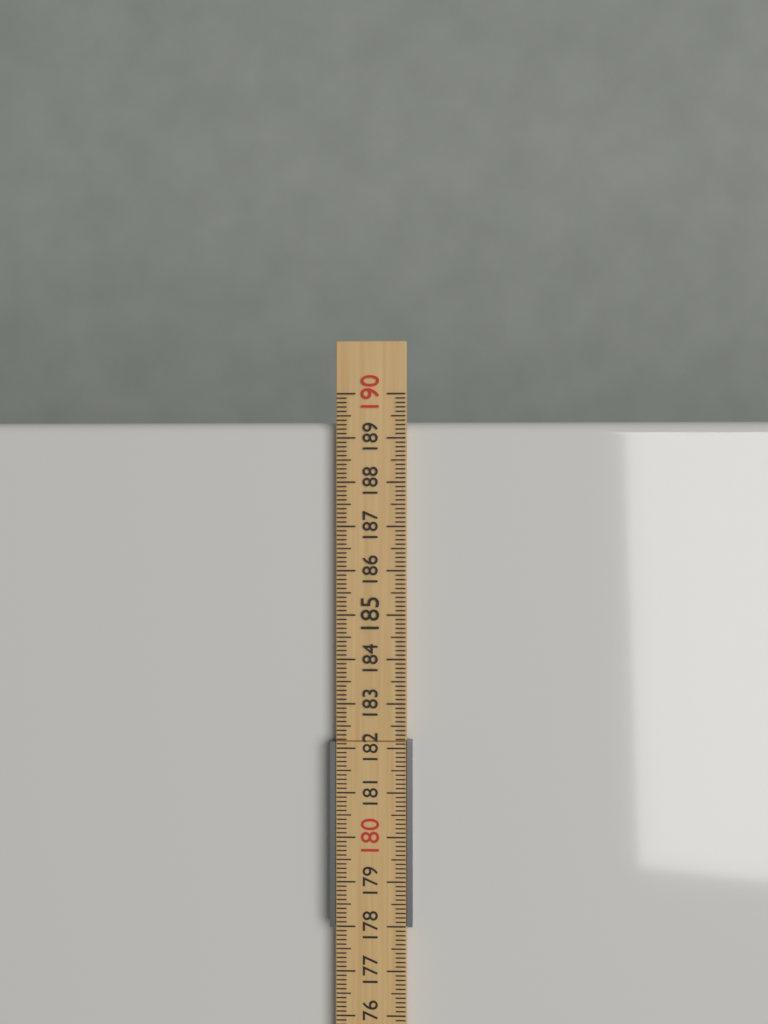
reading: 189.4 cm
